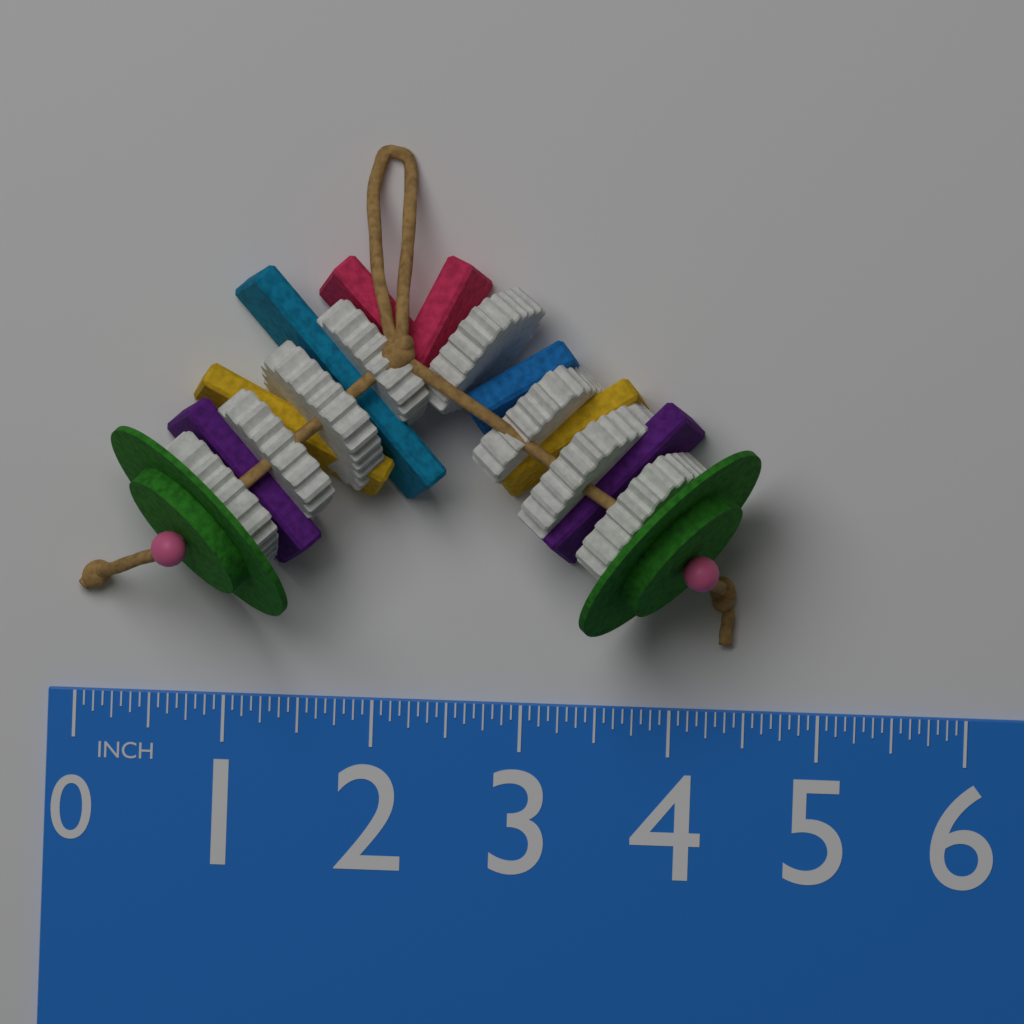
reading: 4.5625 in
